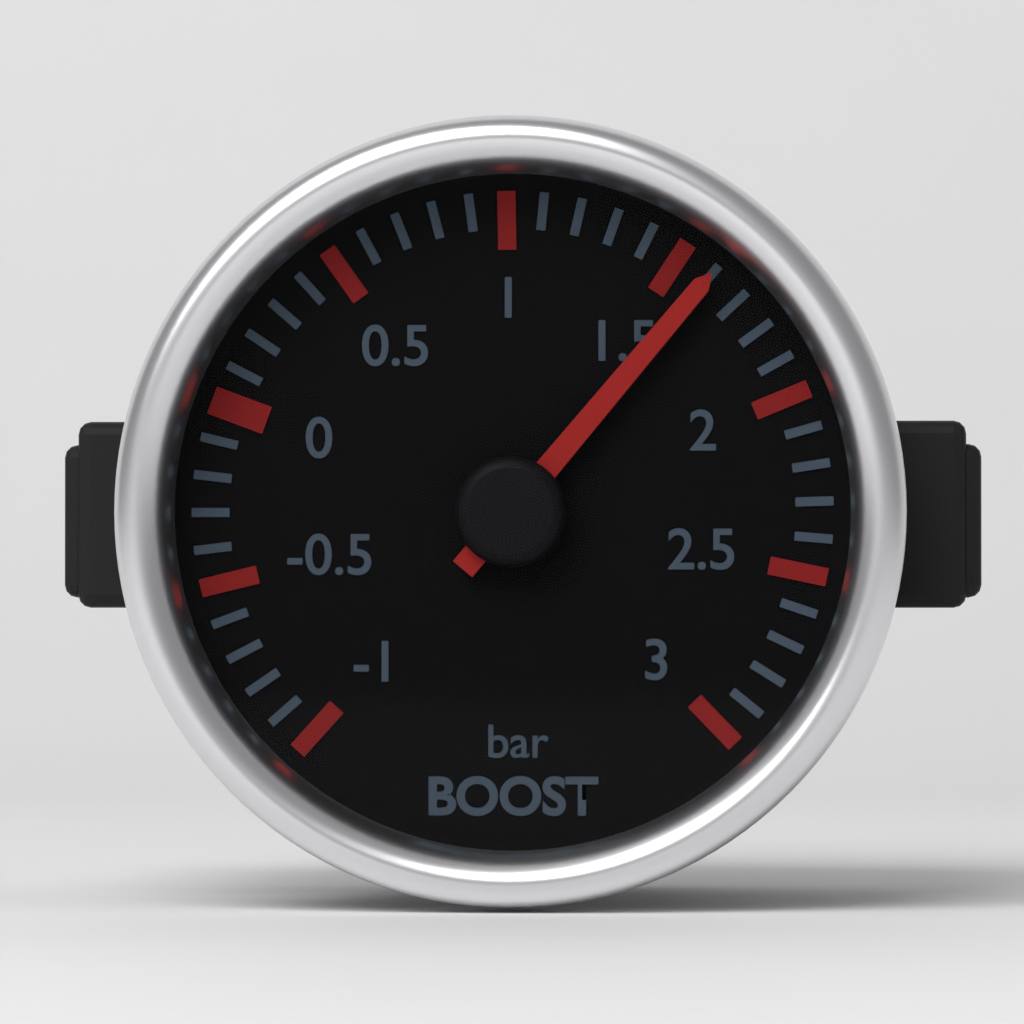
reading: 1.6 bar
